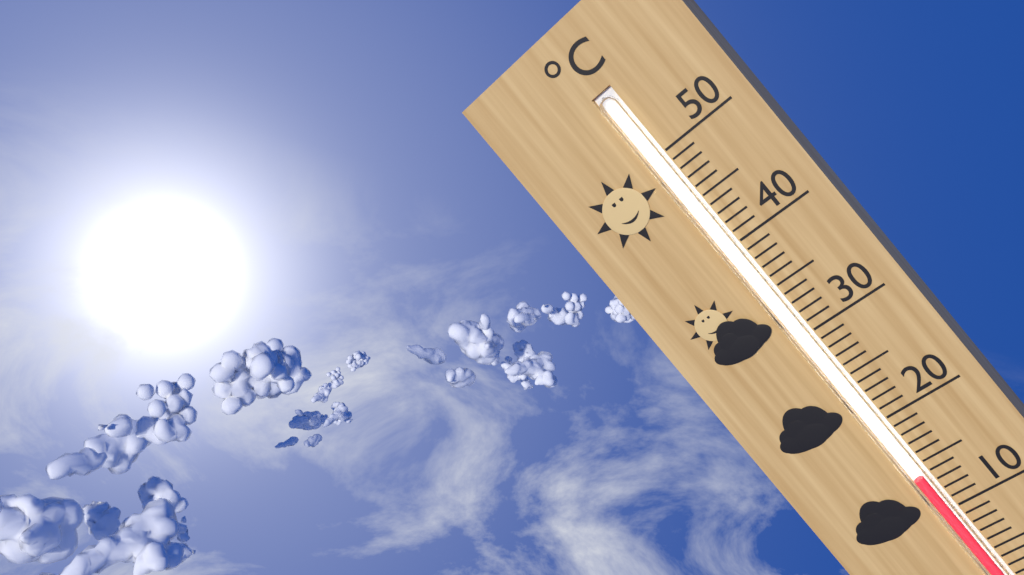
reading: 14 °C
